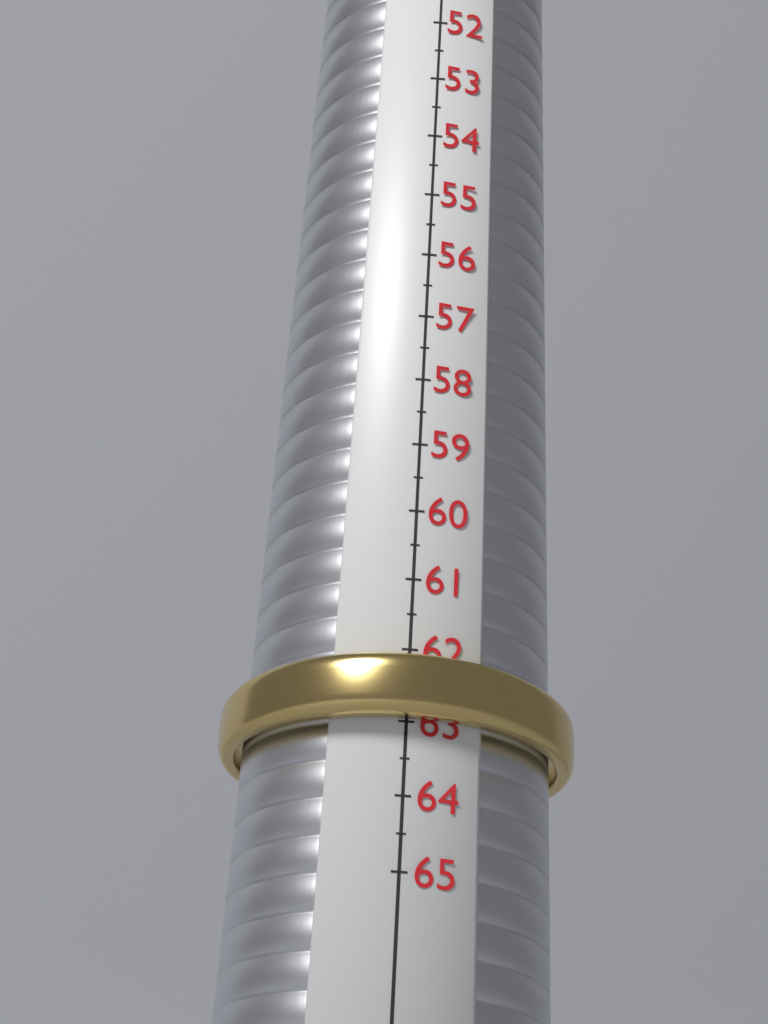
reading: 63.0 (no unit)
